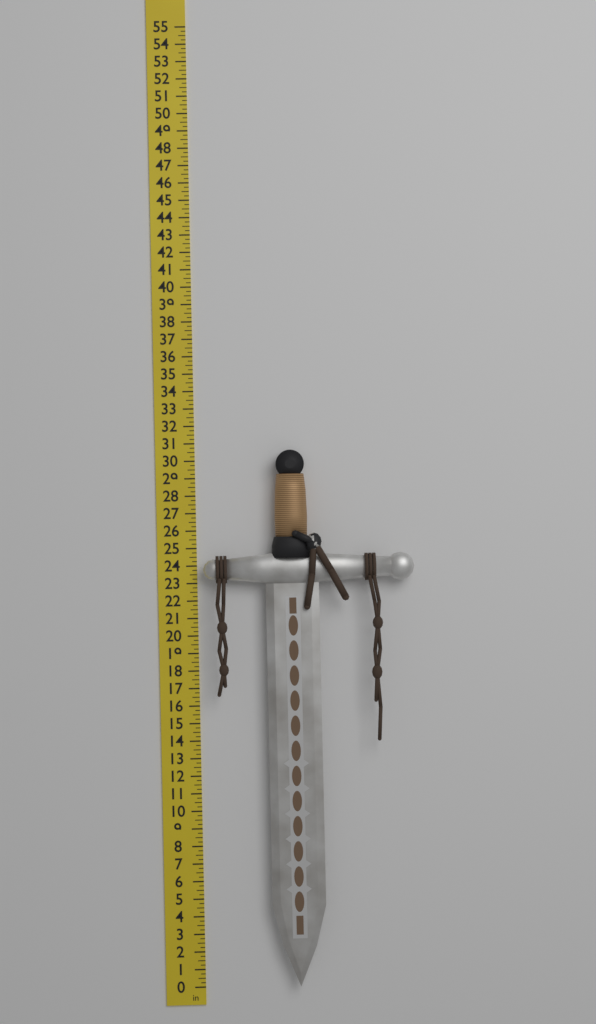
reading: 30.50 in
